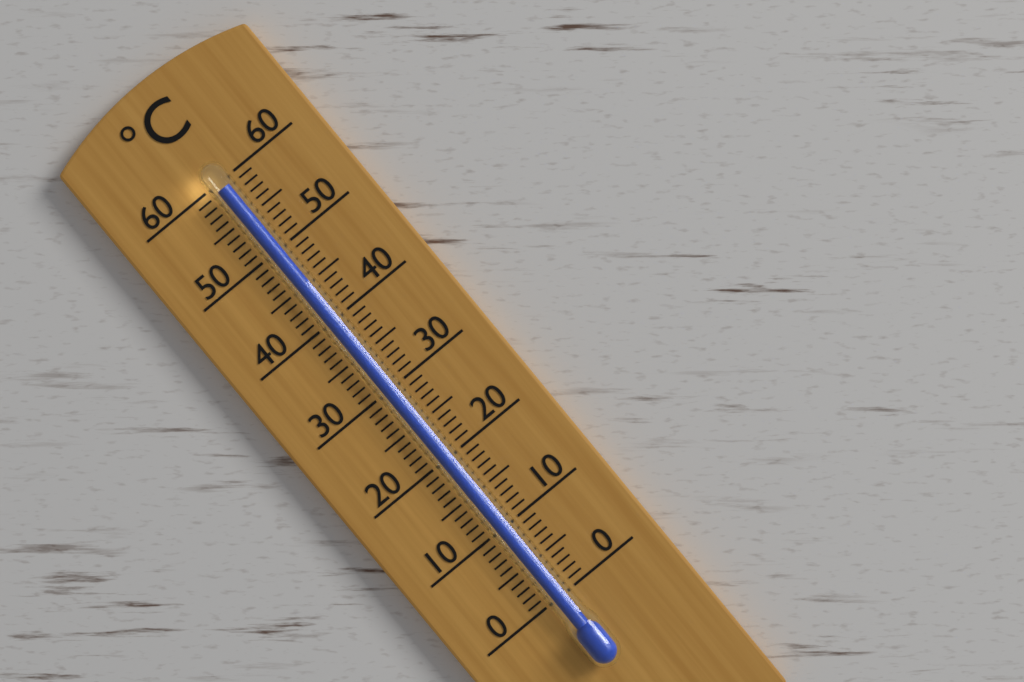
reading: 59 °C
